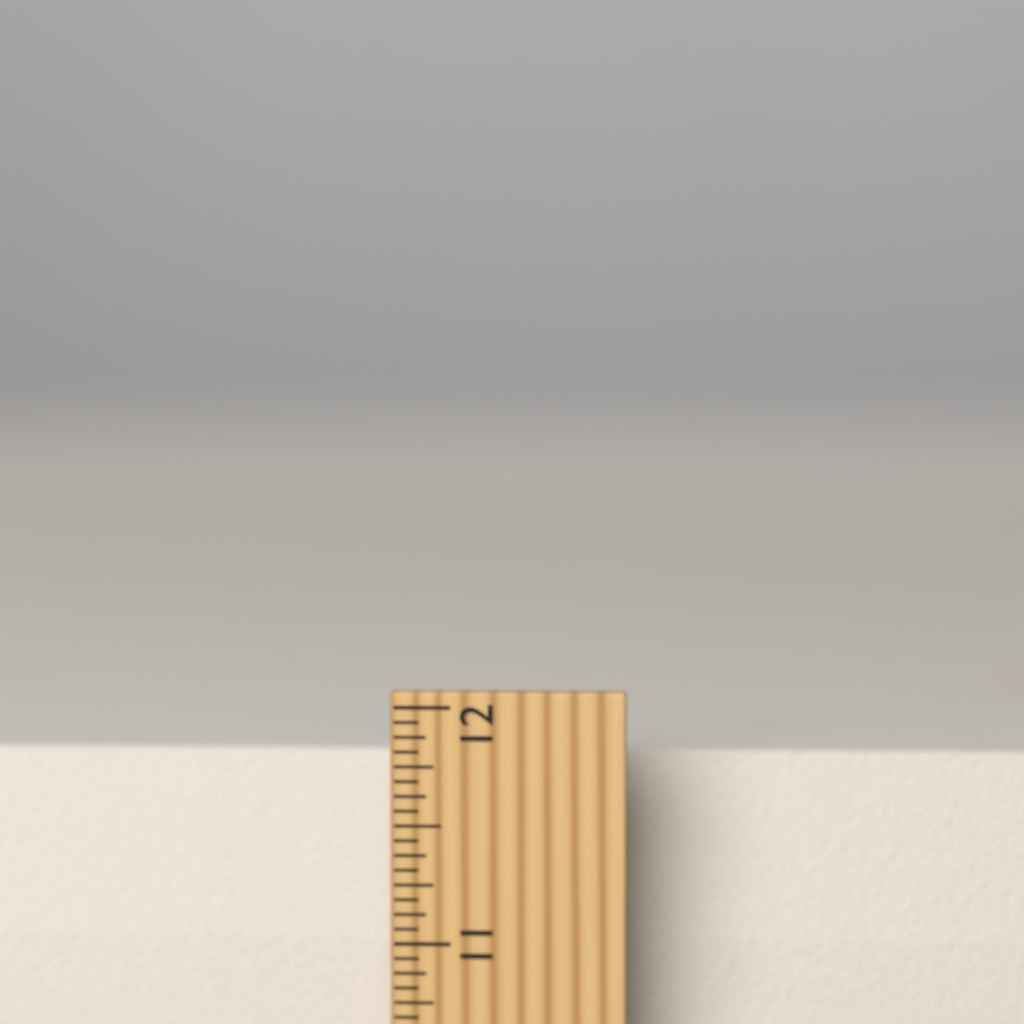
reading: 11.7500 inch
